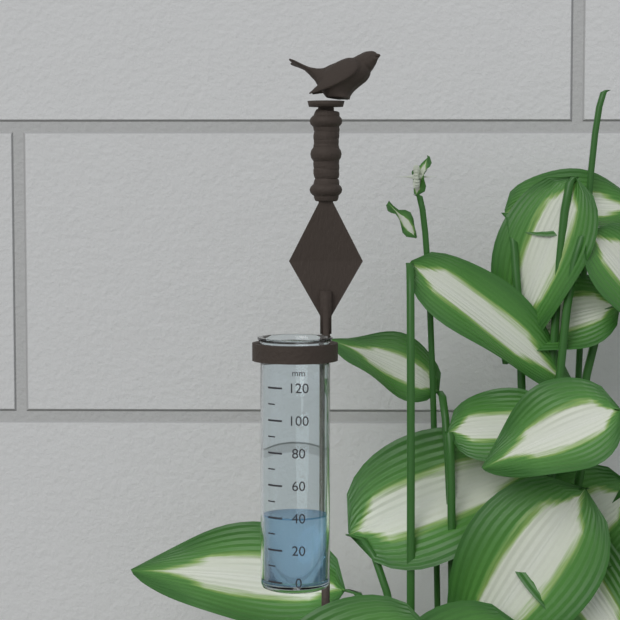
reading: 40 mm
